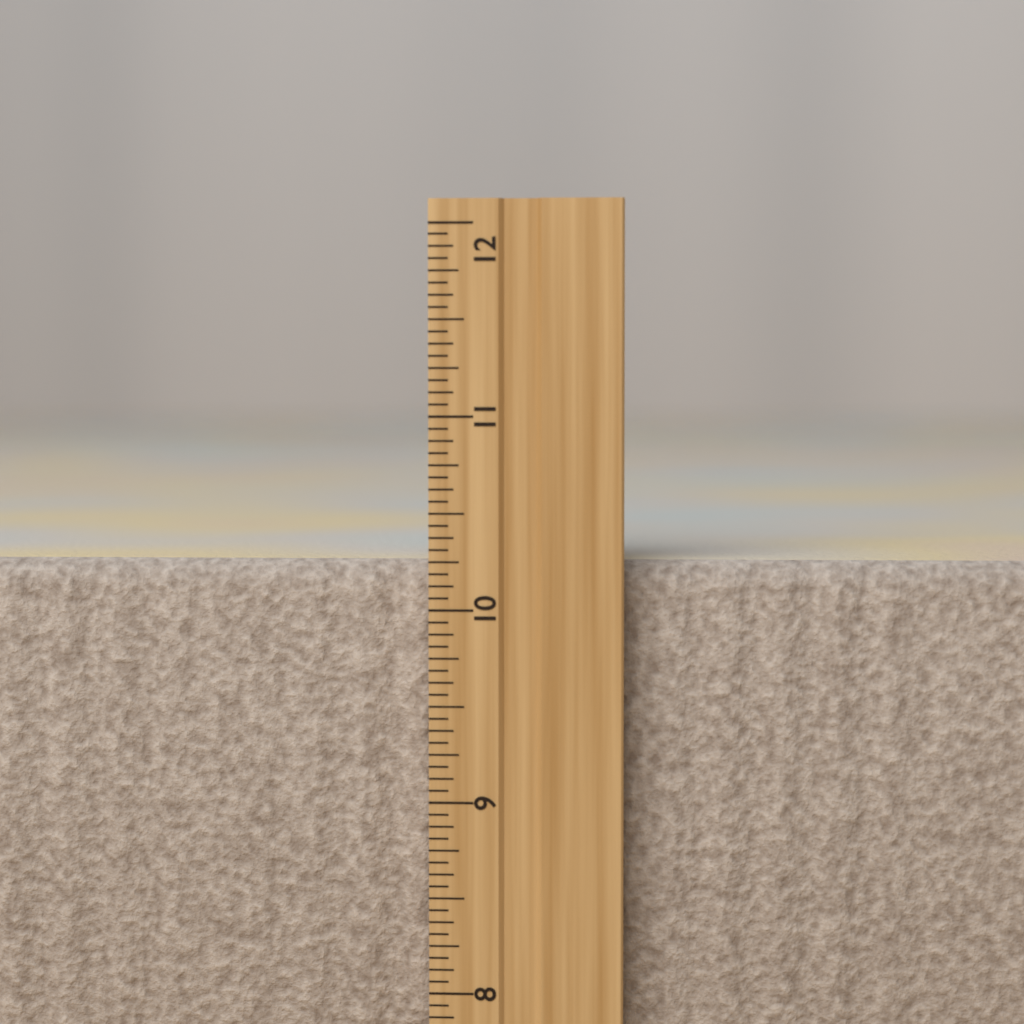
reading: 10.2500 inch
